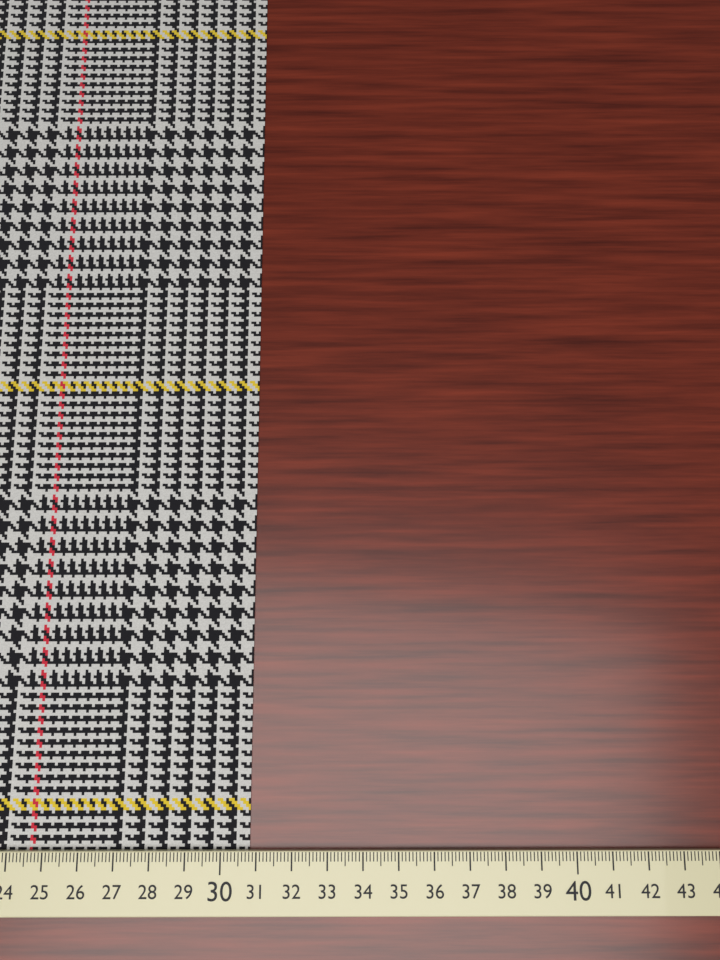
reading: 30.8 cm
